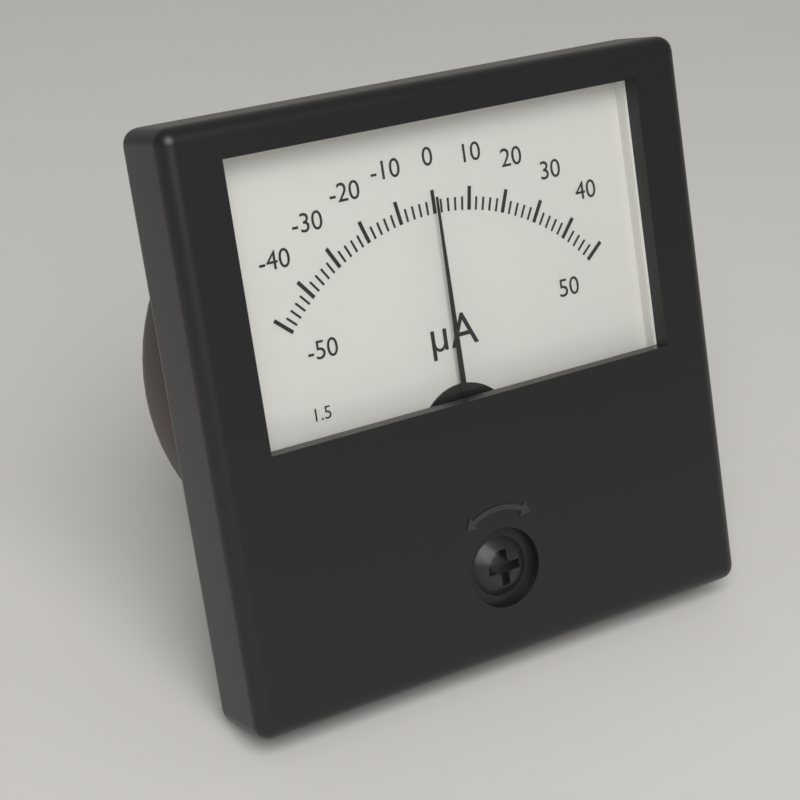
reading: 0 µA
